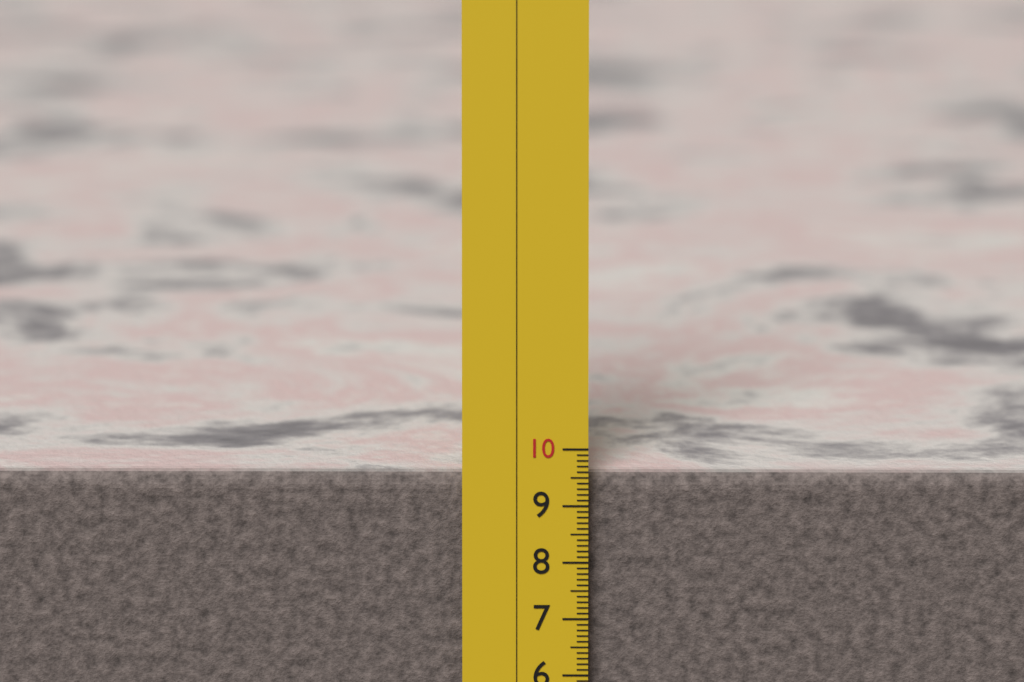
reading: 9.5 (no unit)
